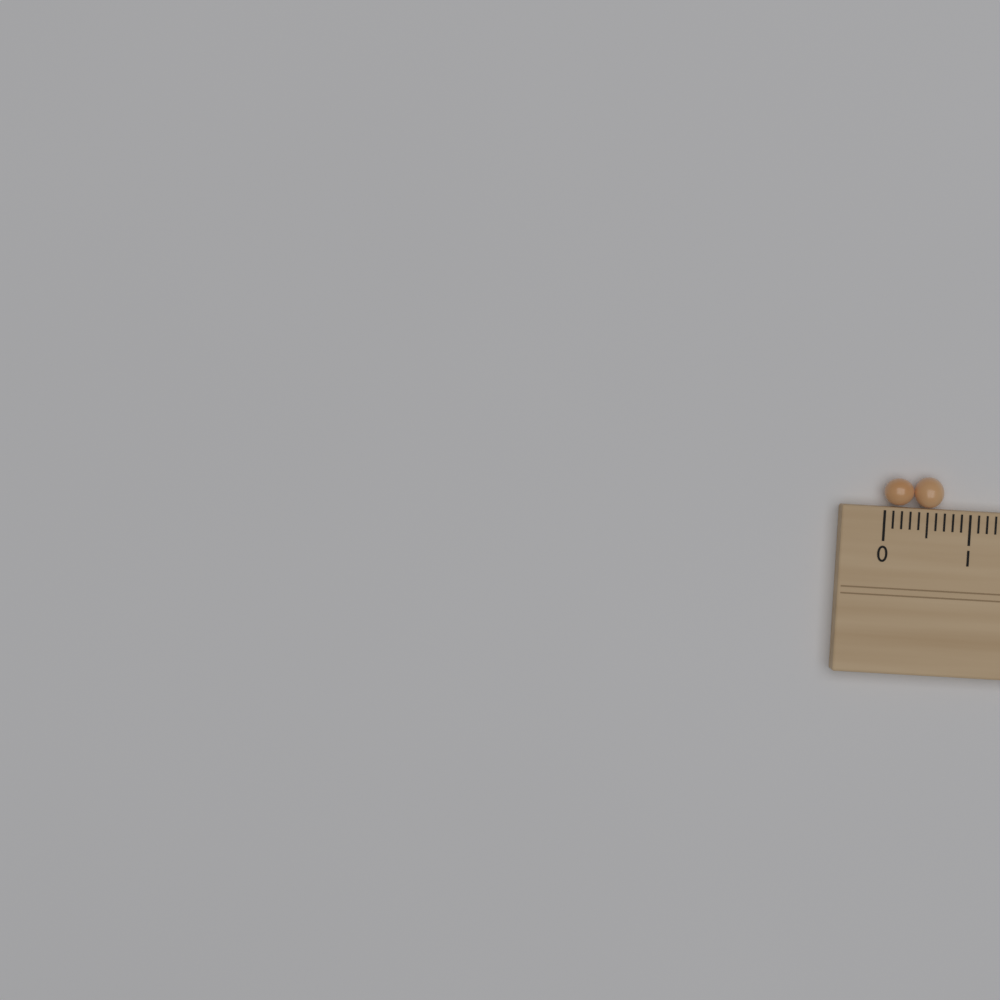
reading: 0.7 cm
